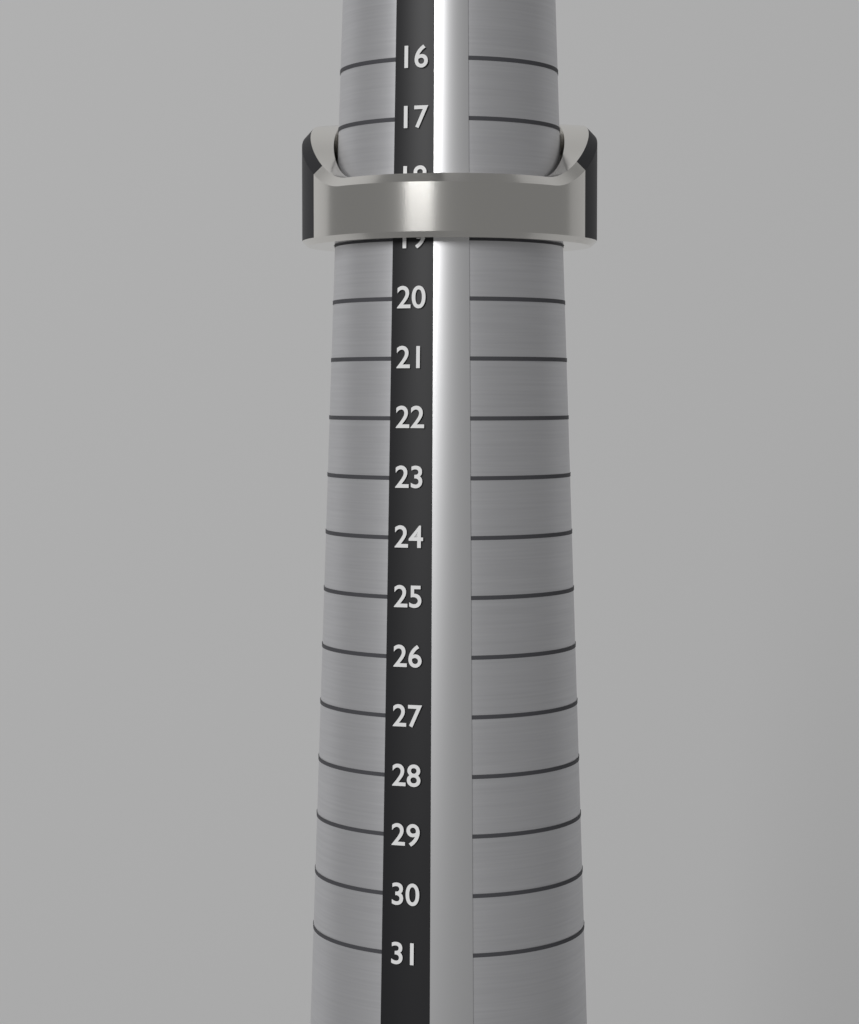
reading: 19 (no unit)
